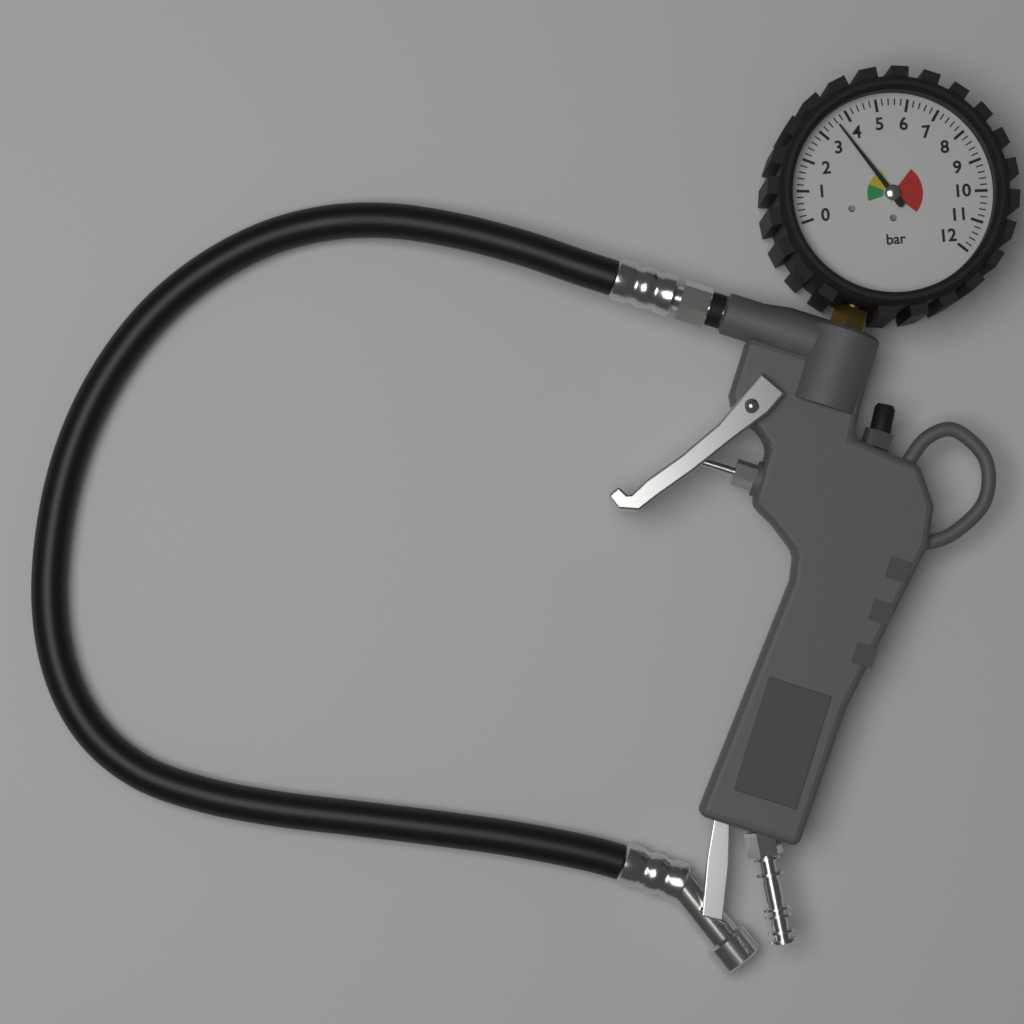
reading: 3.6 bar
